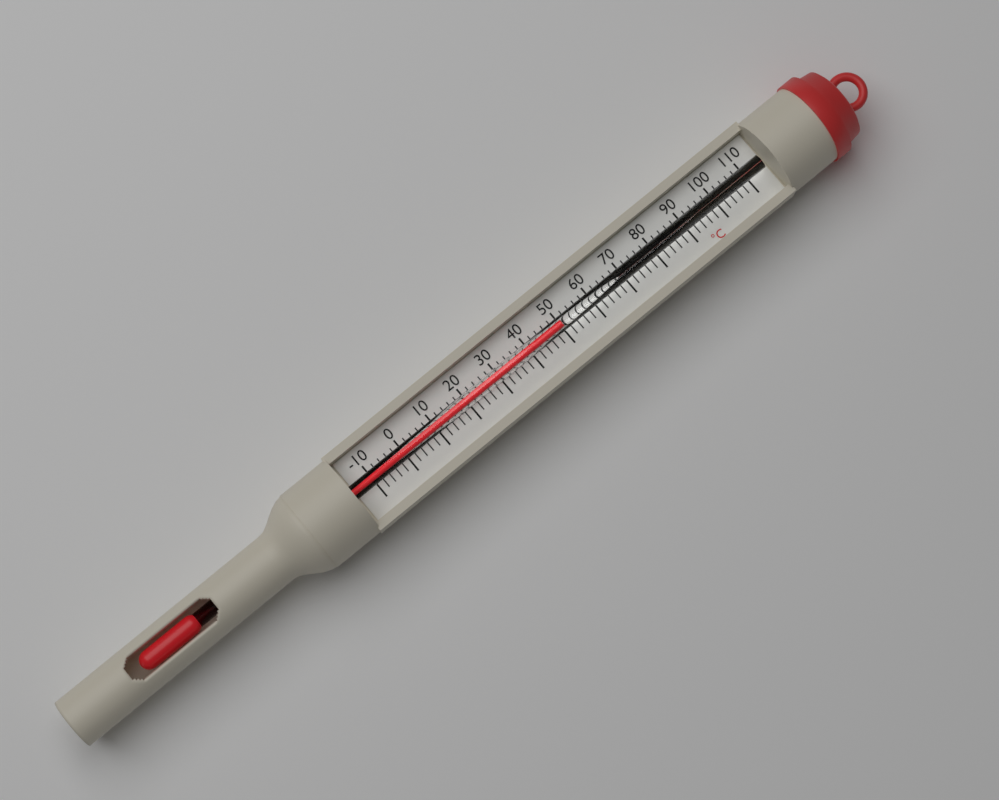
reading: 50 °C
